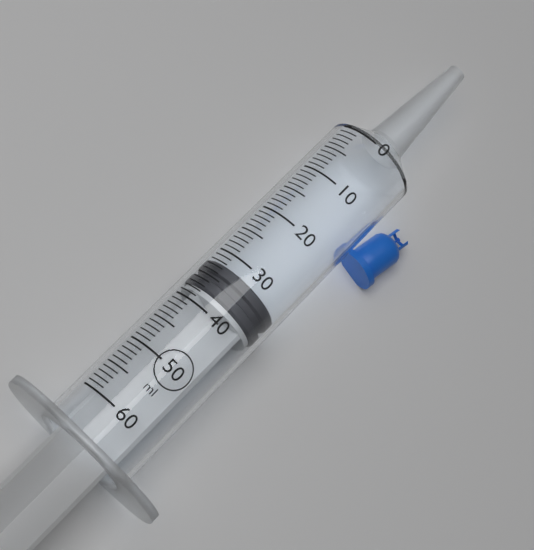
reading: 32 ml
